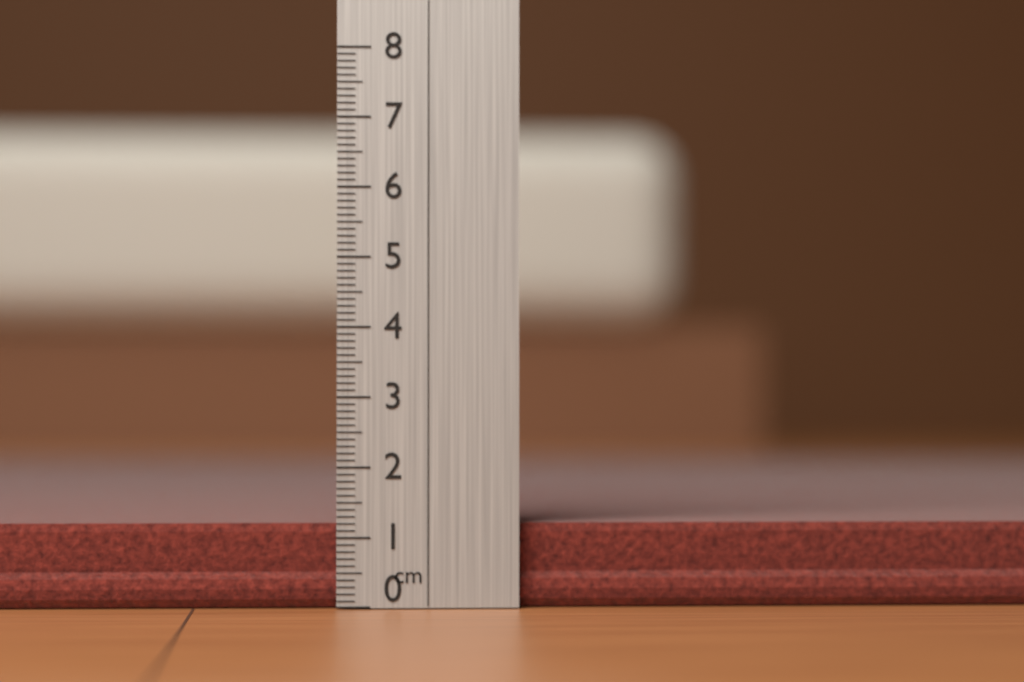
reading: 1.2 cm
